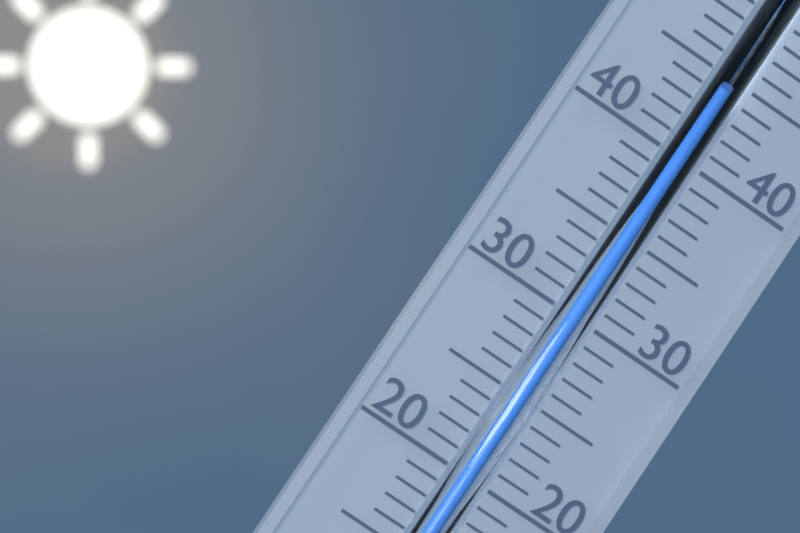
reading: 44 °C
